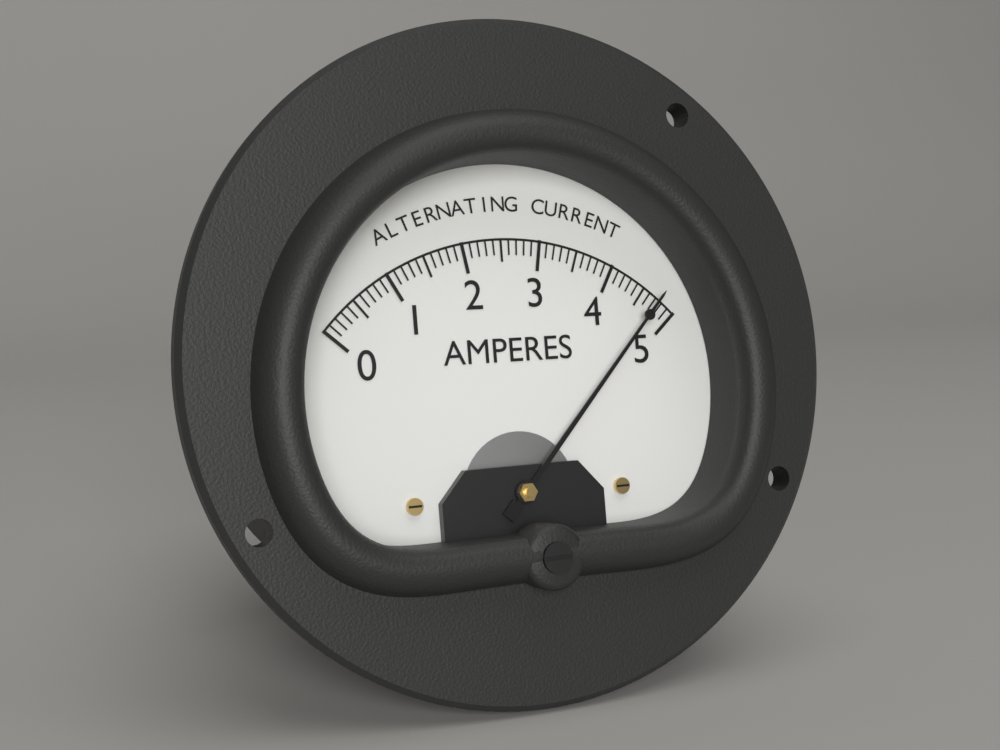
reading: 4.7 A
